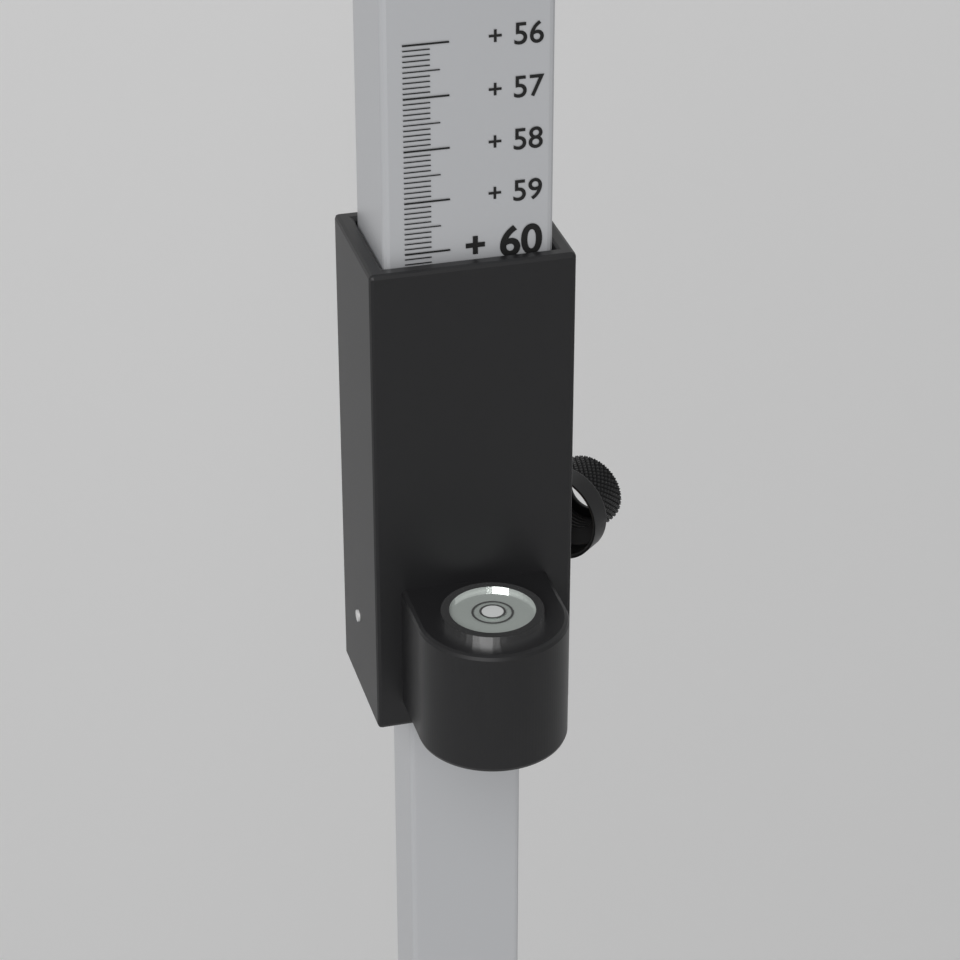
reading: 60.2 (no unit)
